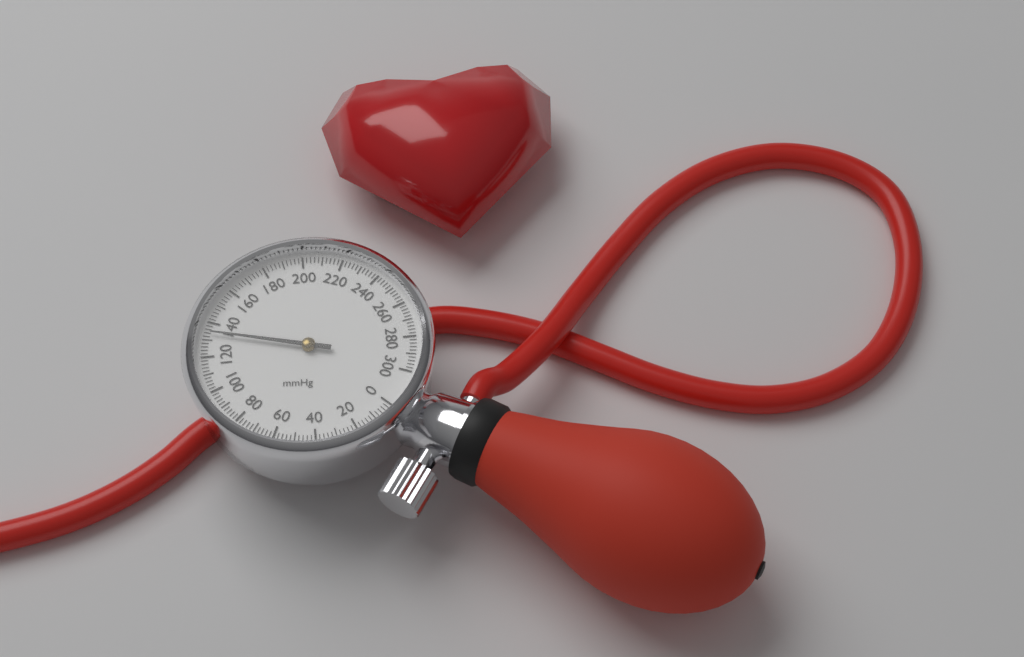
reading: 134 mmHg
